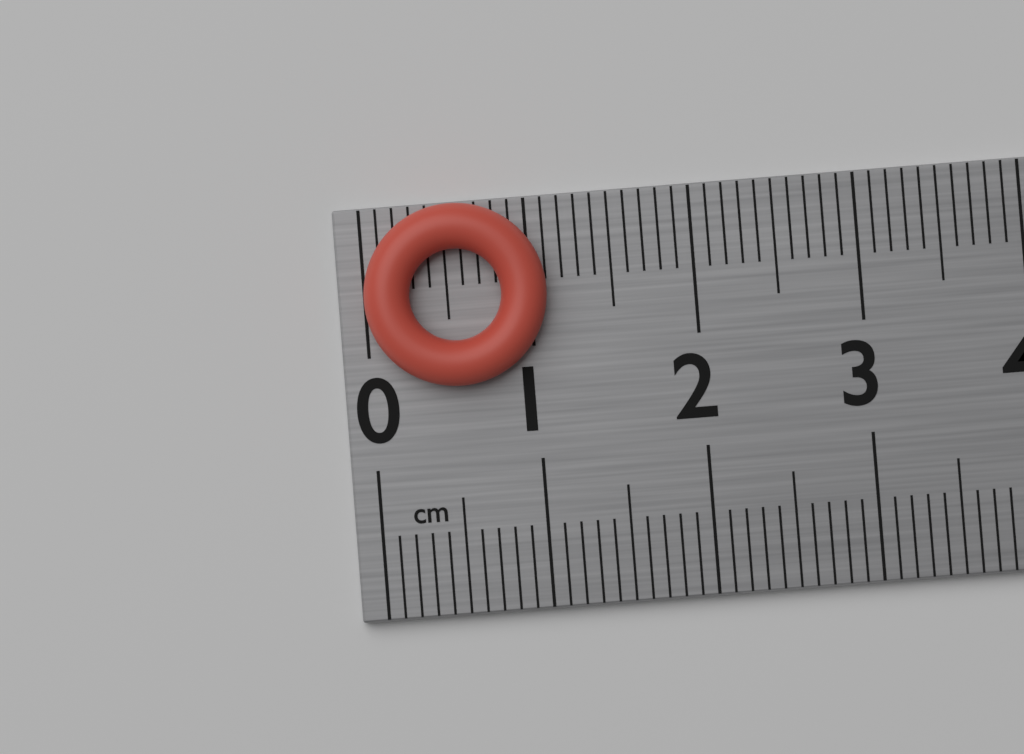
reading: 1.1 cm
